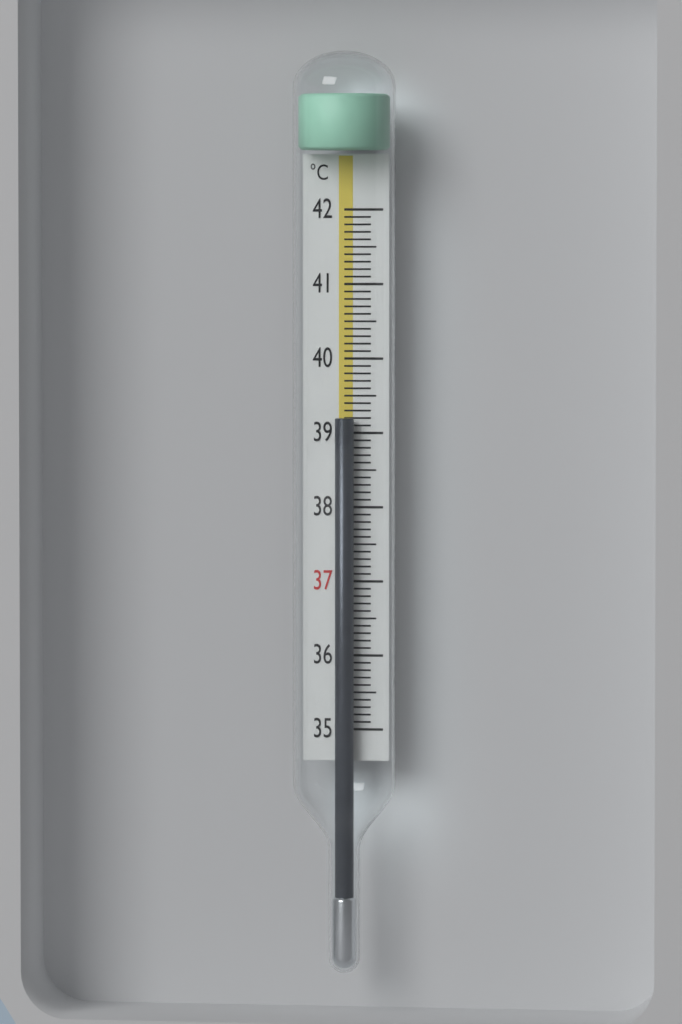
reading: 39.2 °C
